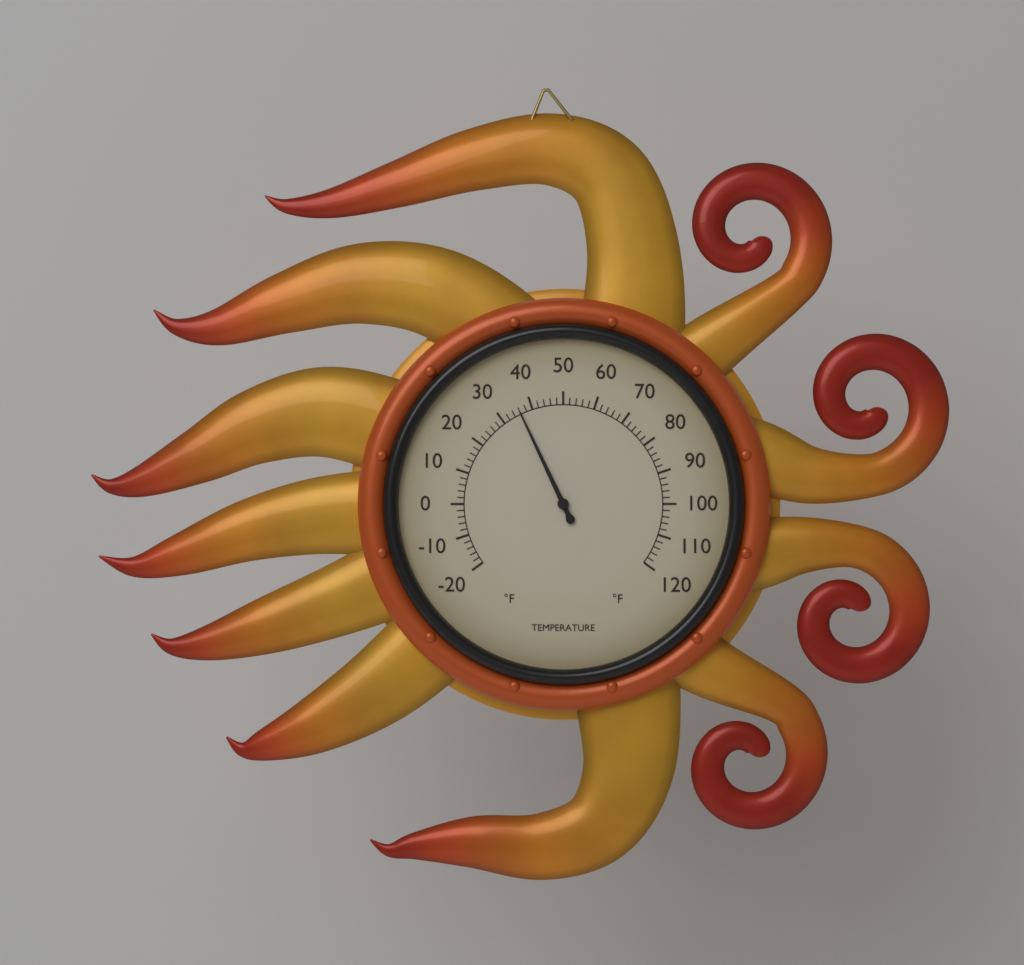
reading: 36 °F
